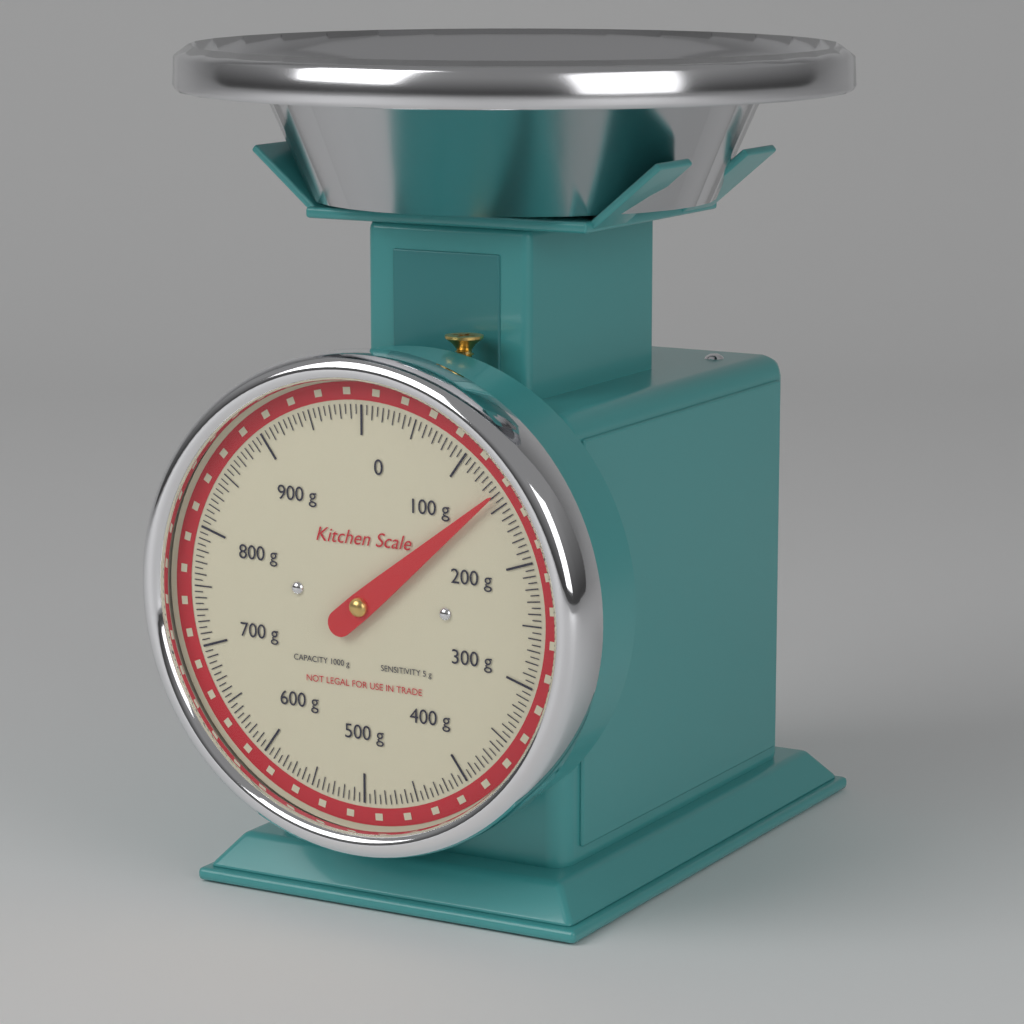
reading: 140 g
